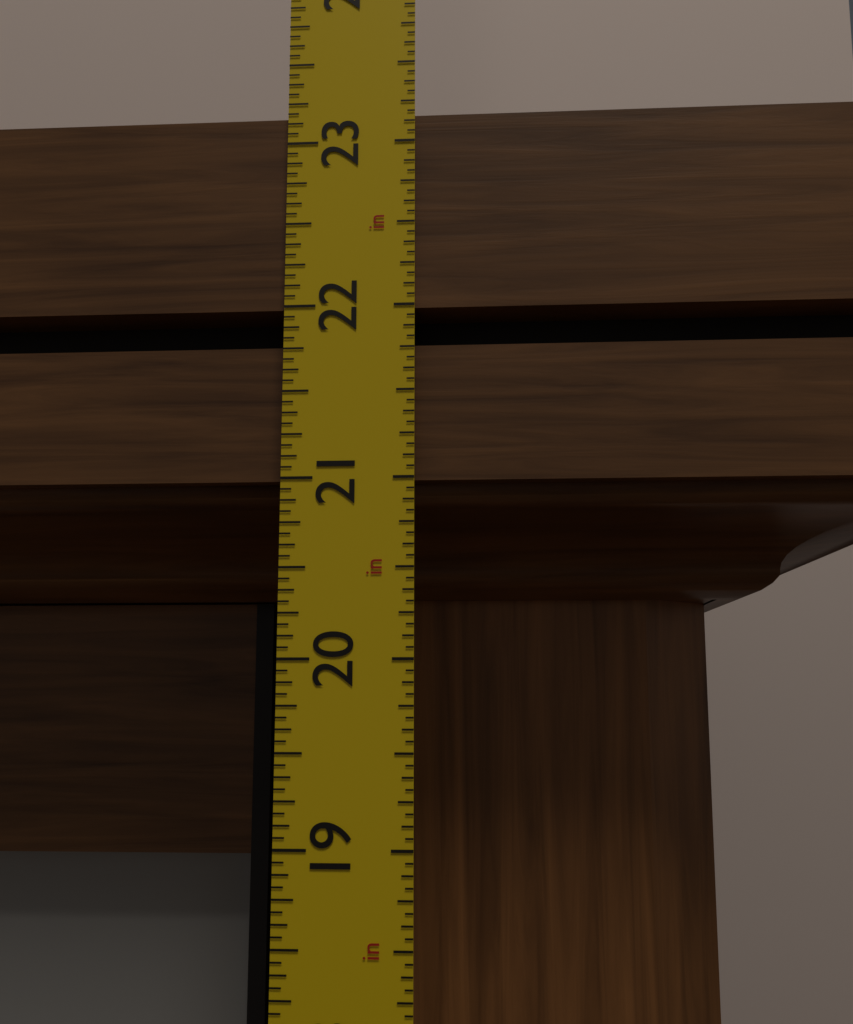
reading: 23.1875 in
